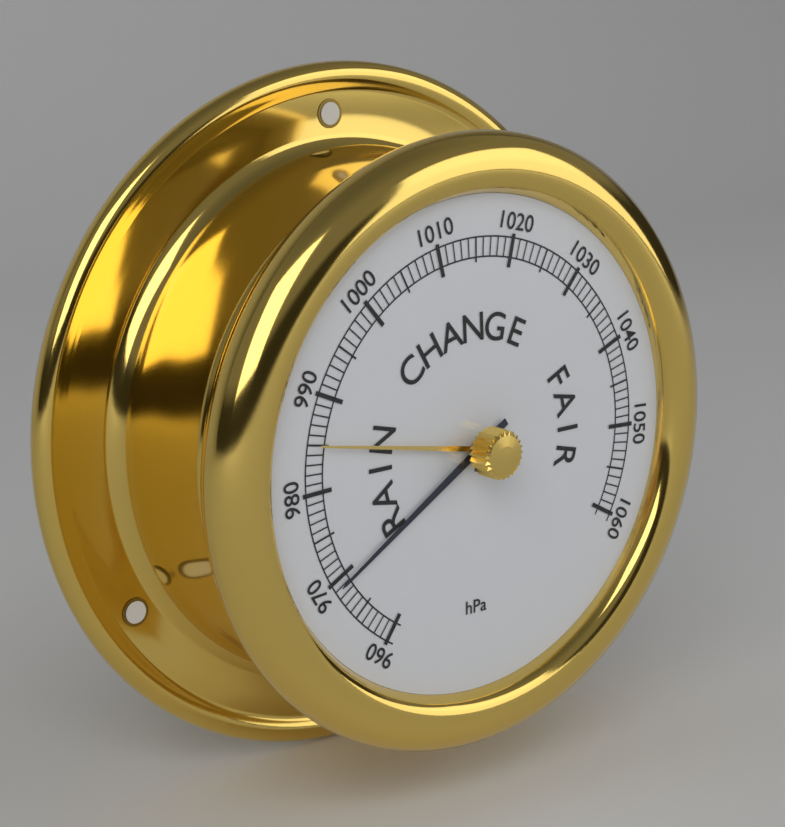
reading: 969 hPa
